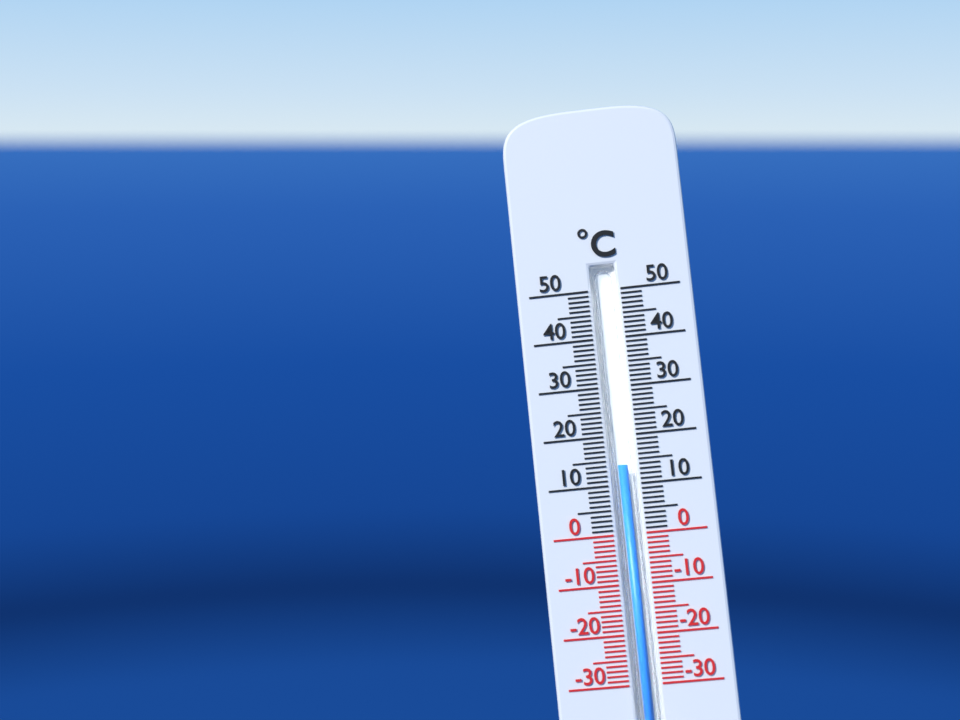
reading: 14 °C
